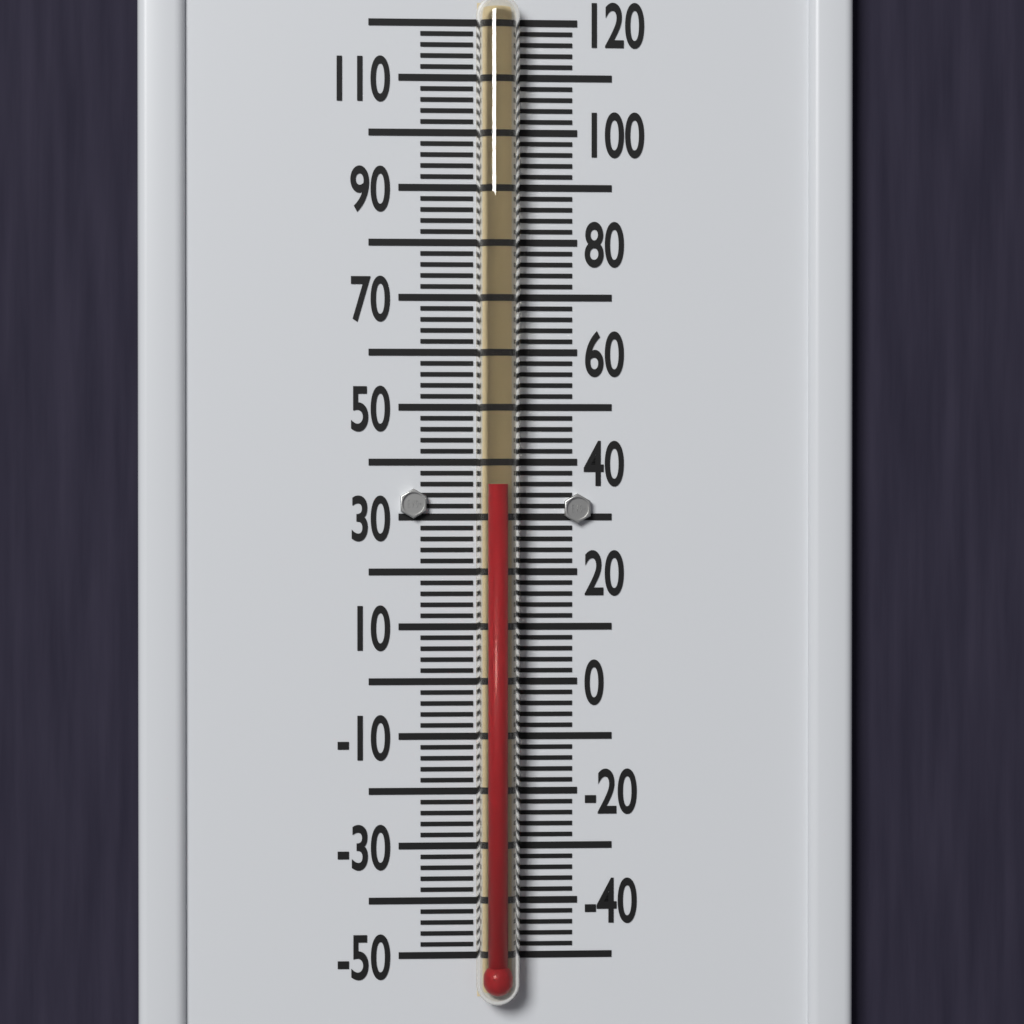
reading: 36 °F
